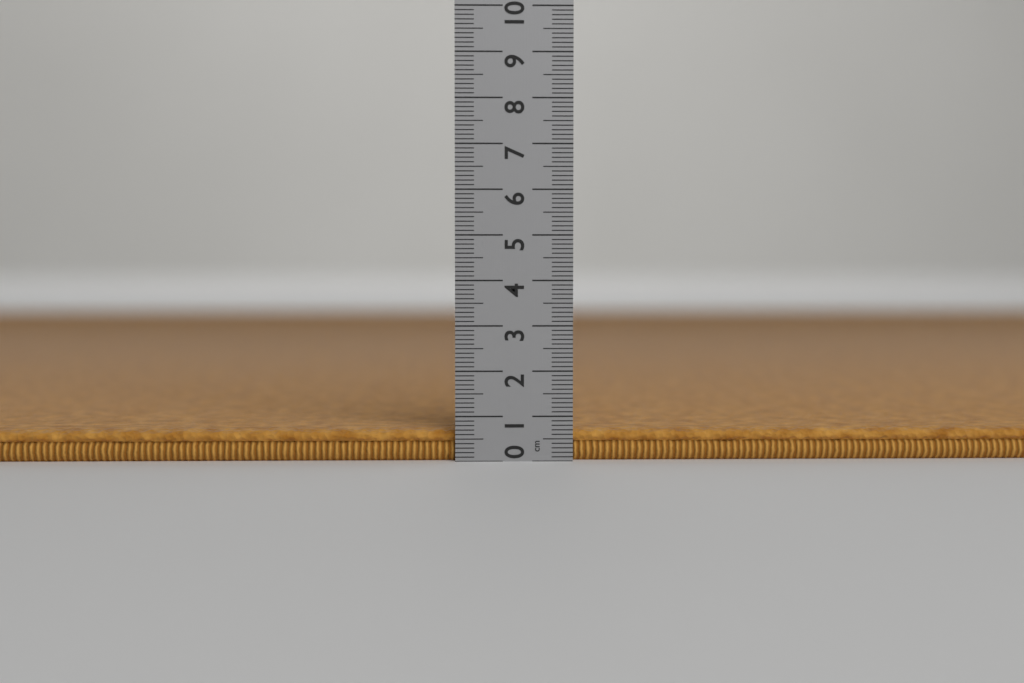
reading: 0.7 cm
